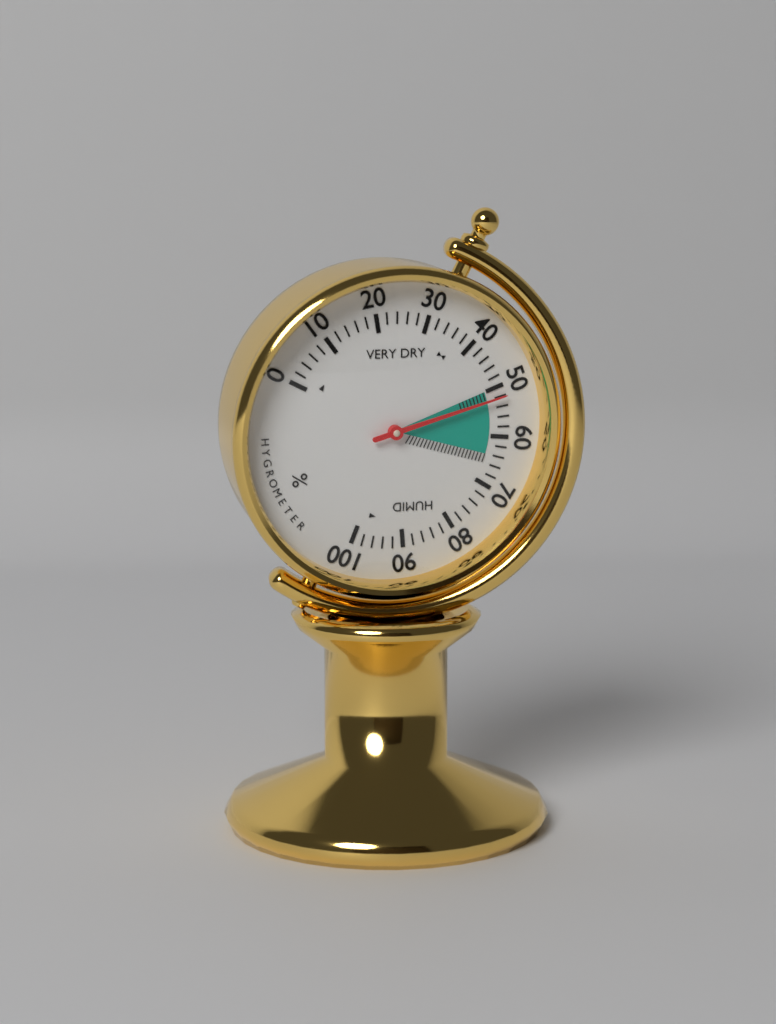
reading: 52 %
